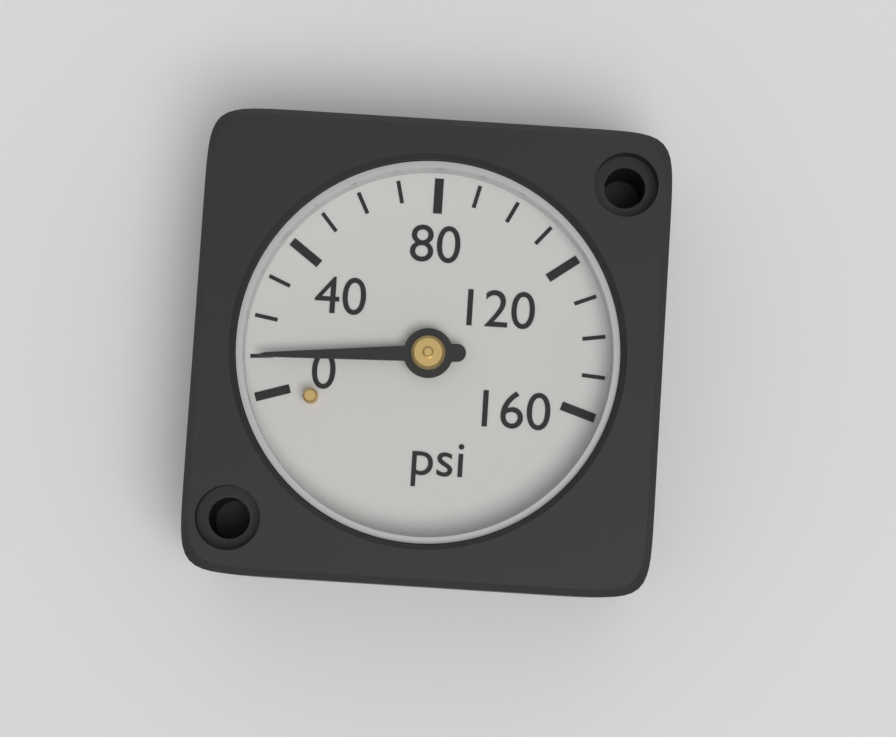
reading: 10 psi
